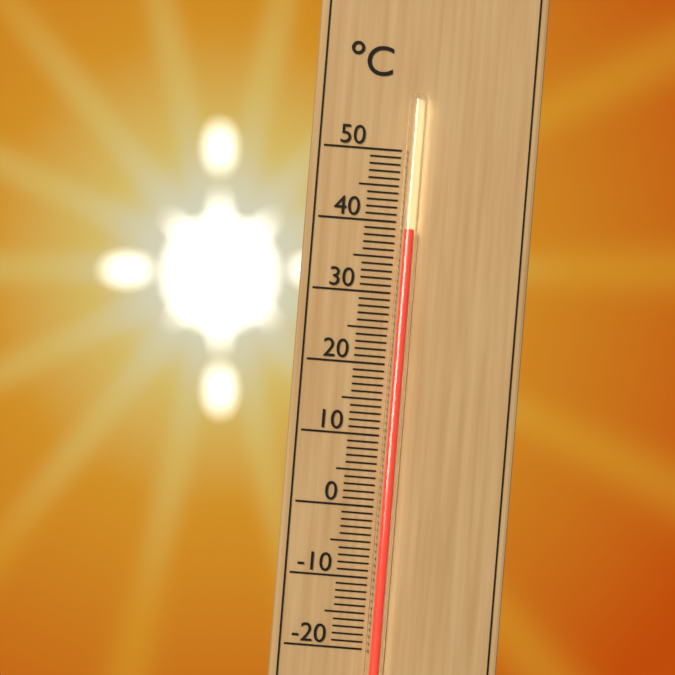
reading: 39 °C
